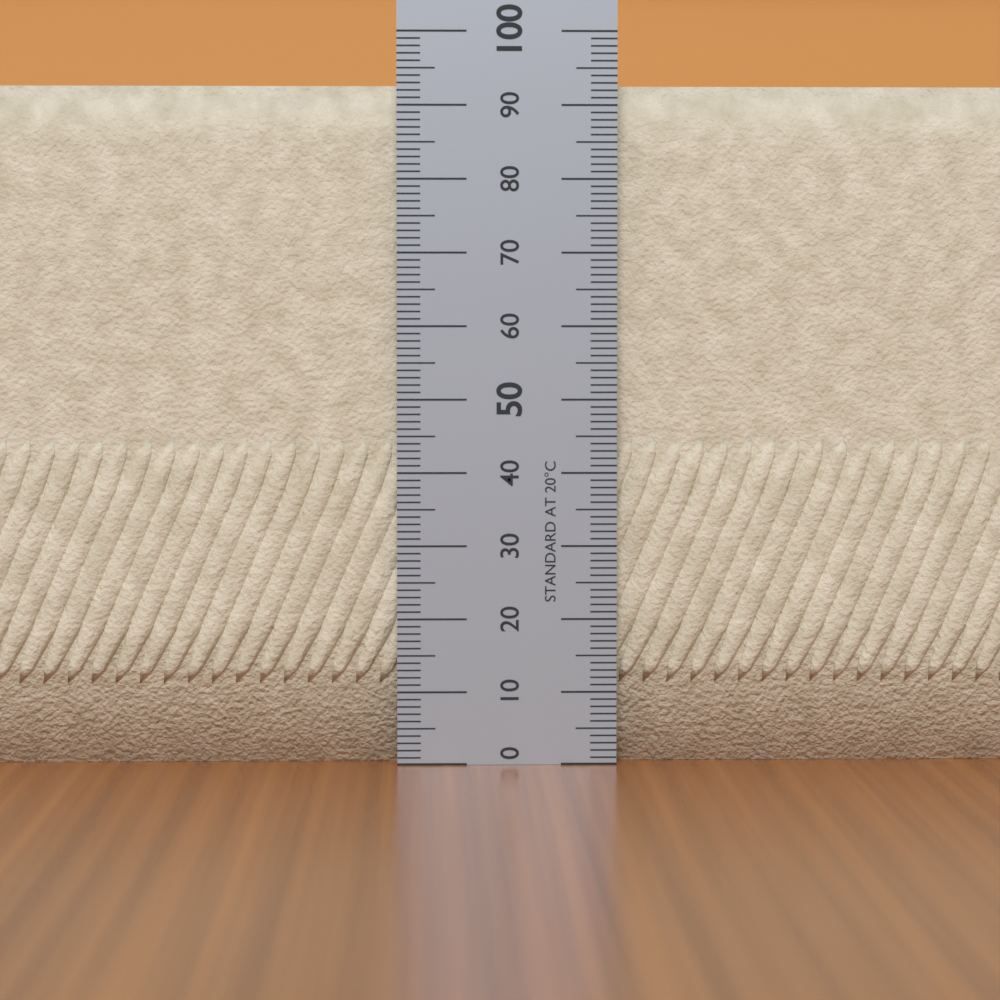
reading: 93 (no unit)
